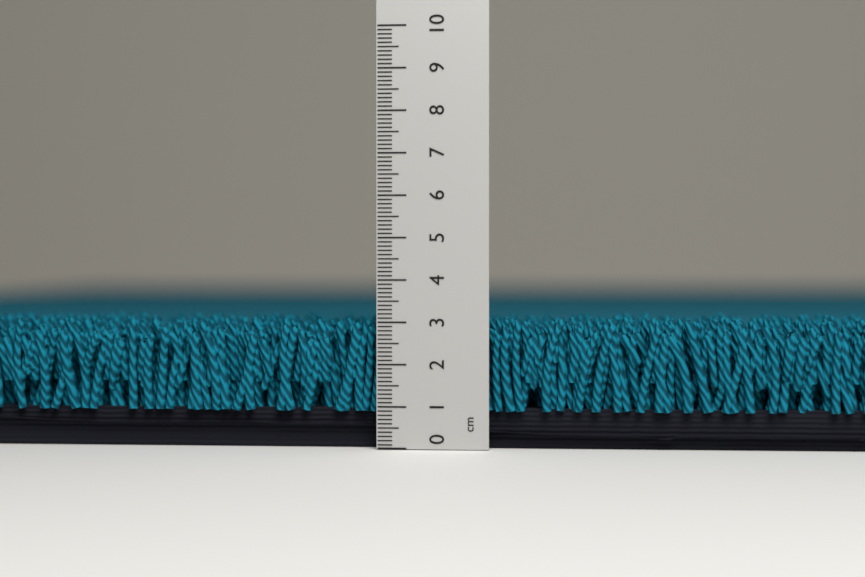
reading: 3.1 cm
